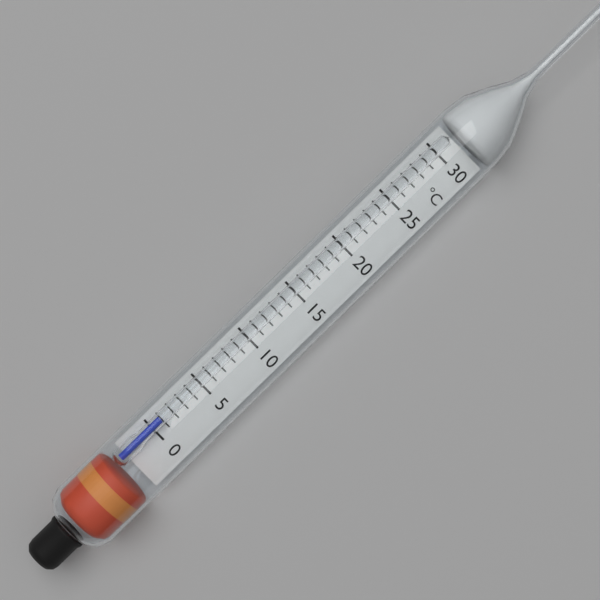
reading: 1 °C
